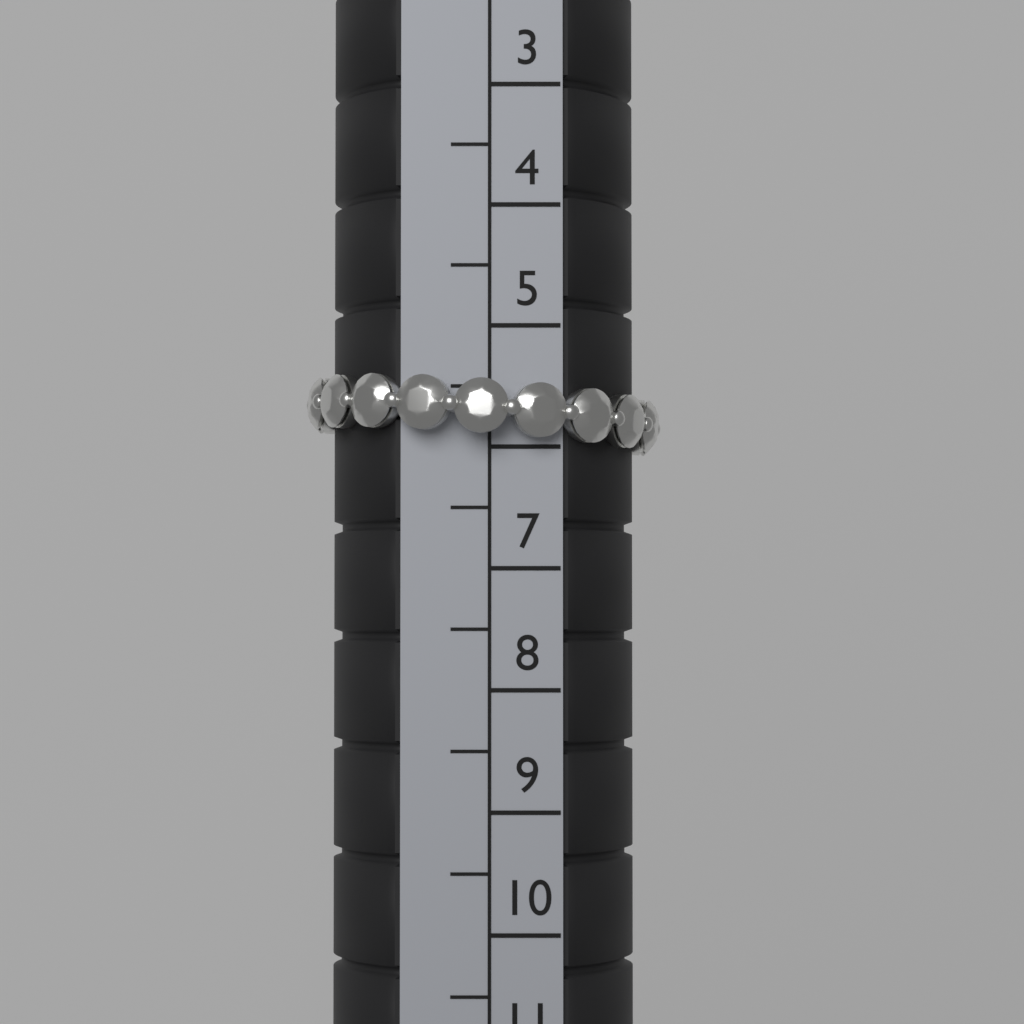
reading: 6.0 (no unit)
